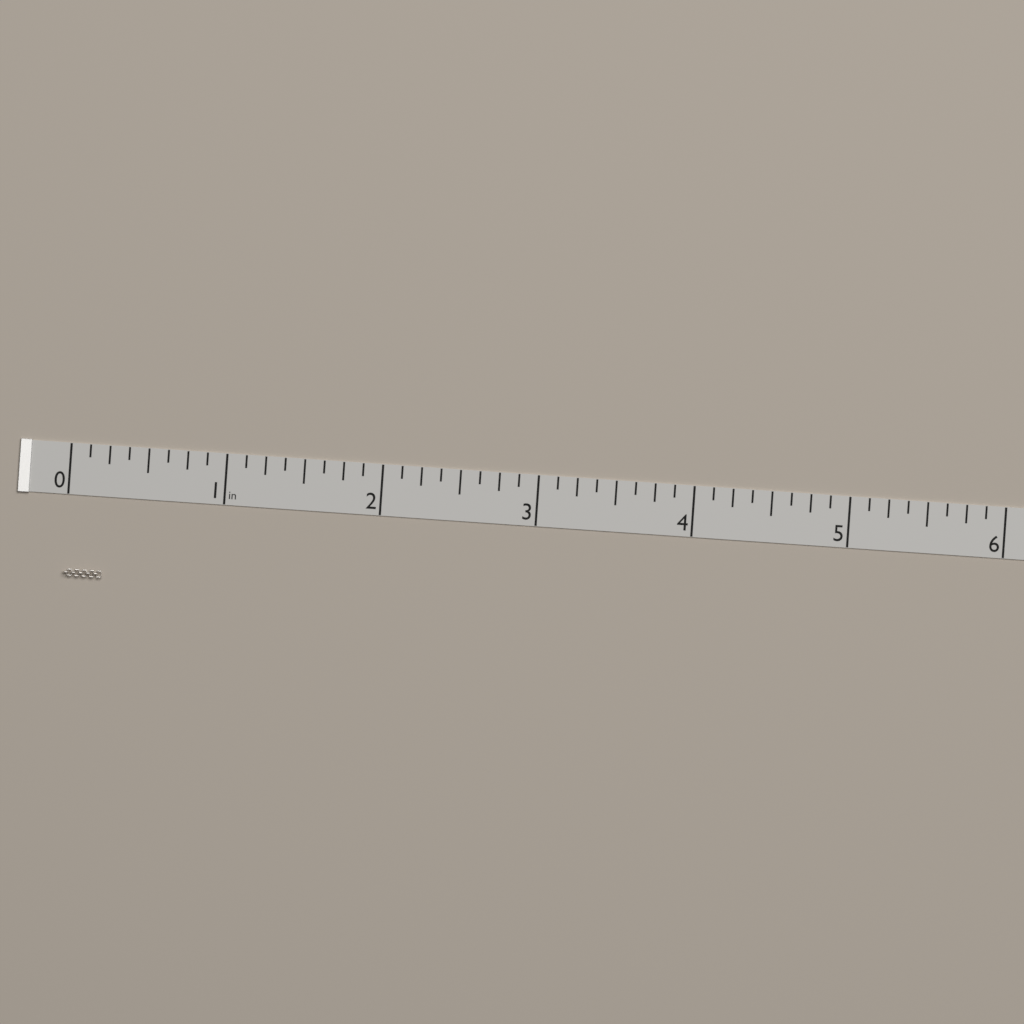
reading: 0.250 in
